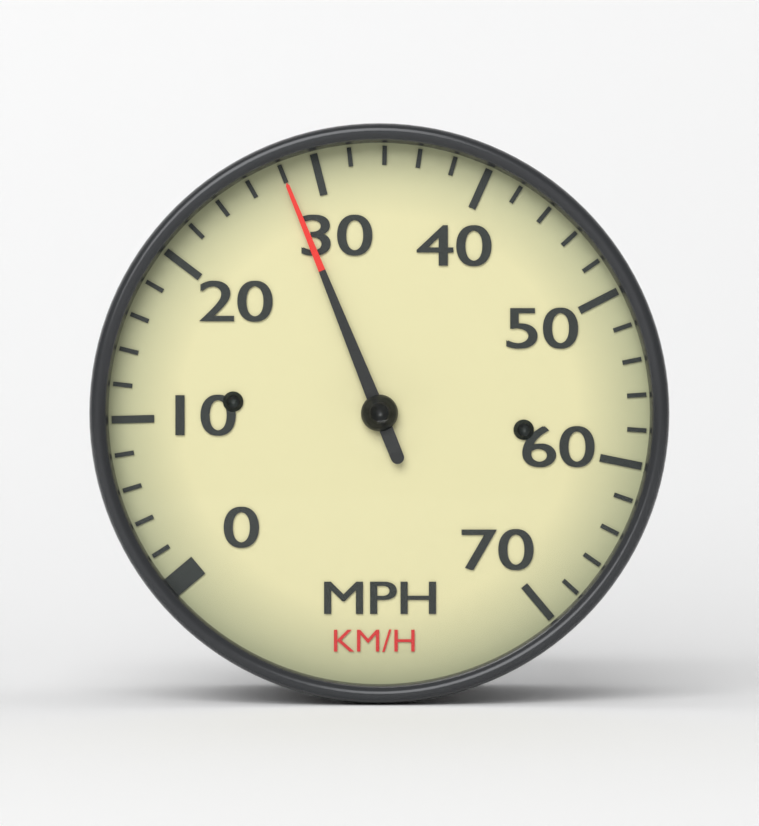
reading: 28 mph
